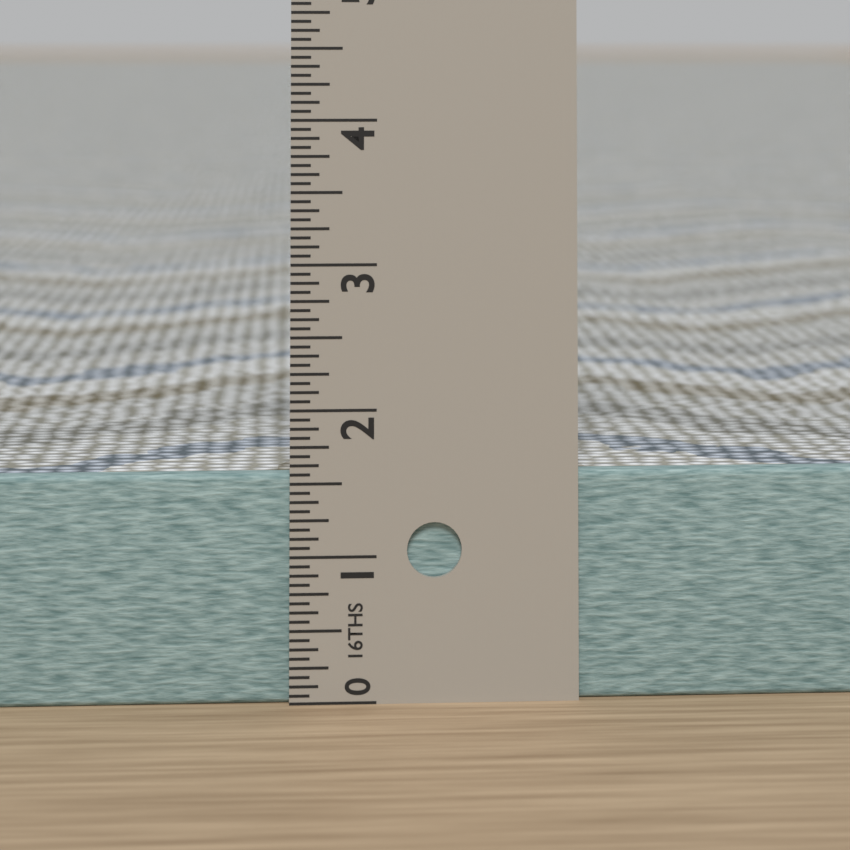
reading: 1.5625 in
